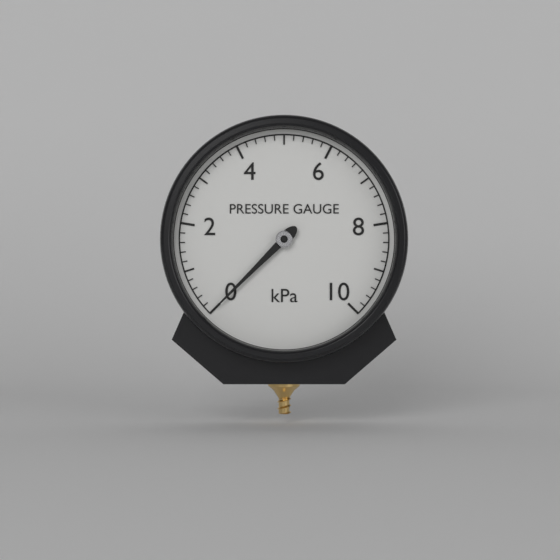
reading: 0.0 kPa
